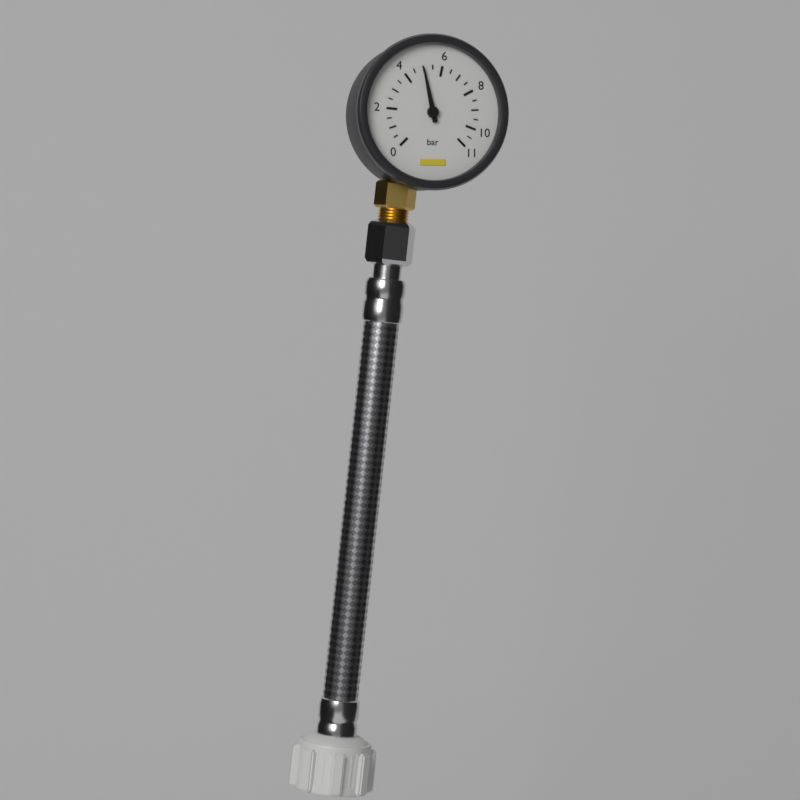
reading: 5.0 bar
